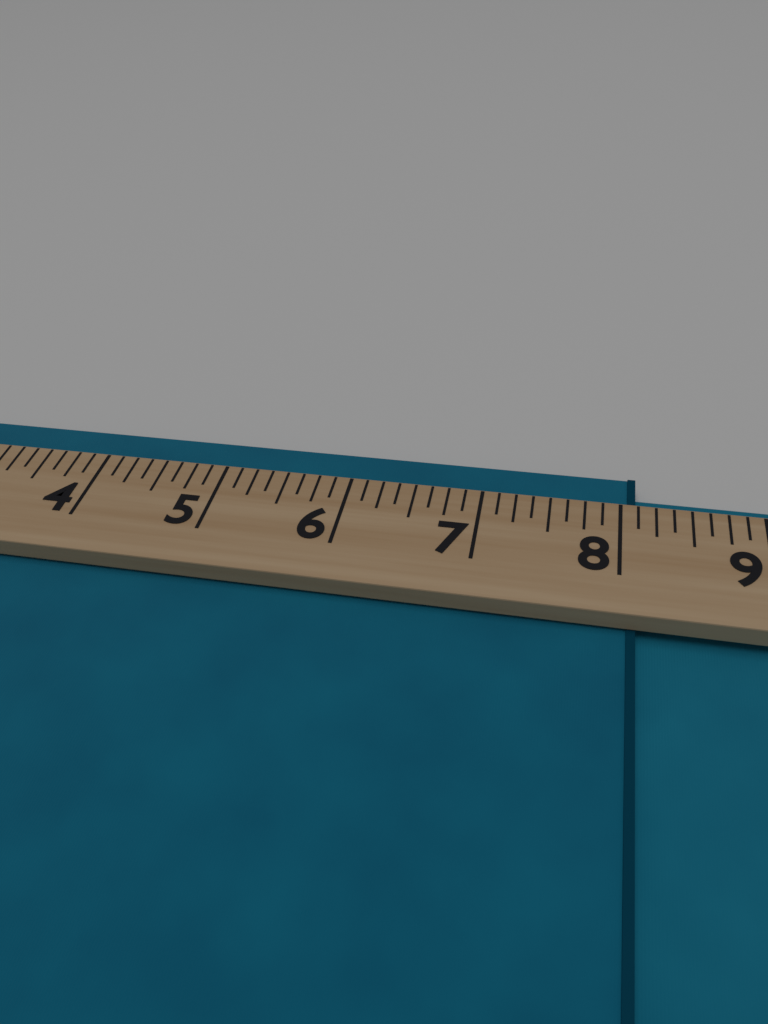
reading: 8.125 (no unit)
